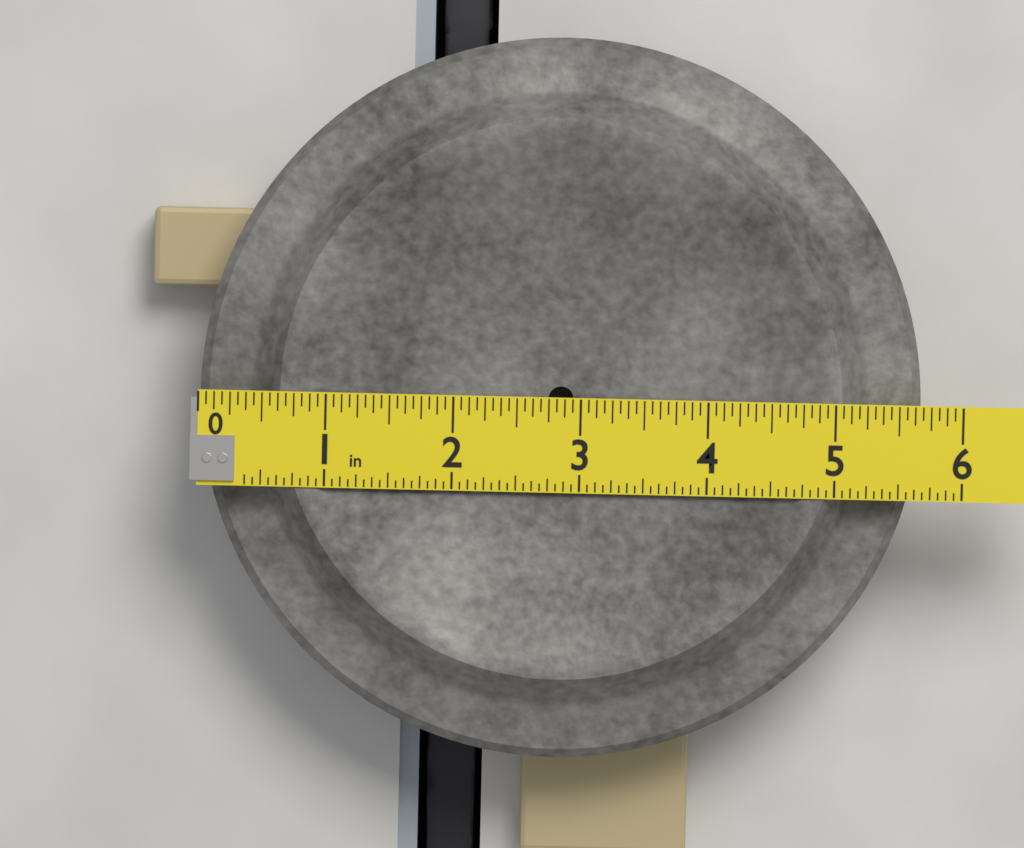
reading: 5.6875 in
